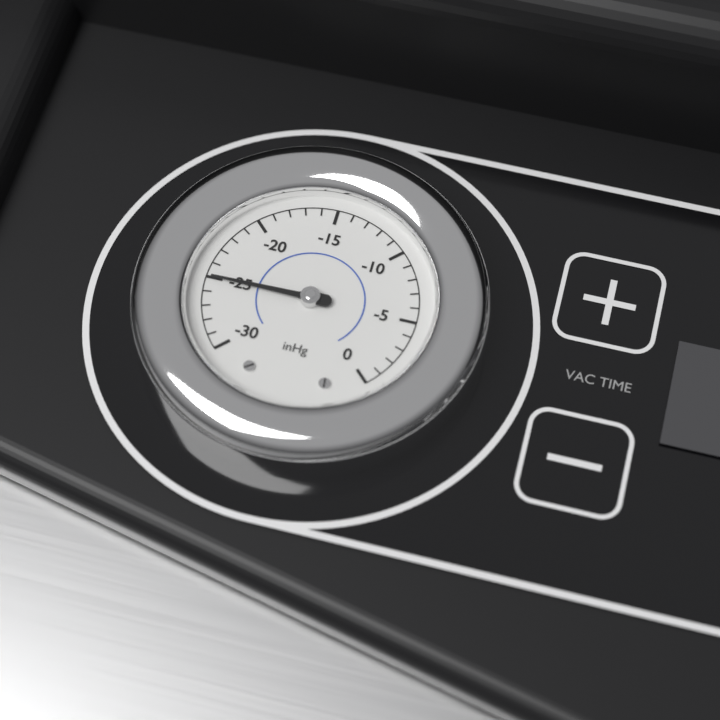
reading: -25 inHg
